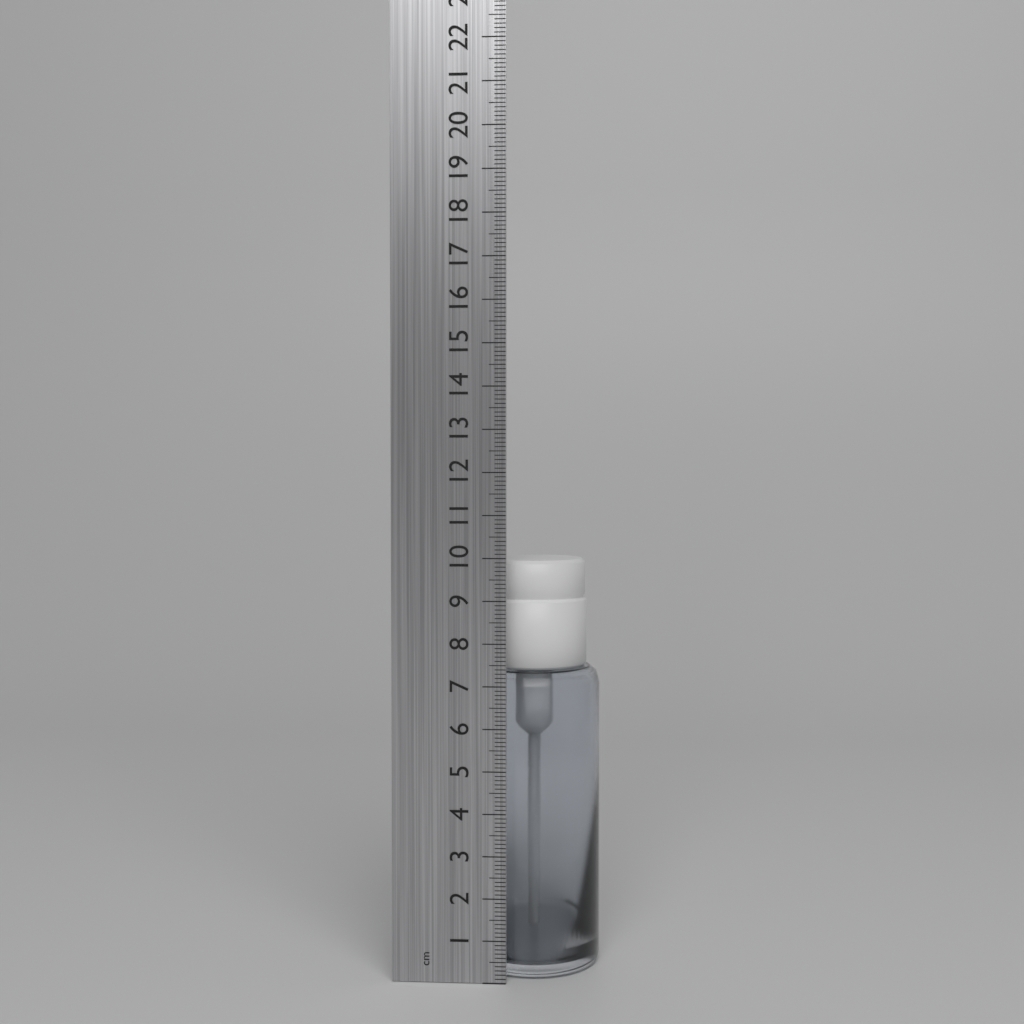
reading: 9.9 cm
